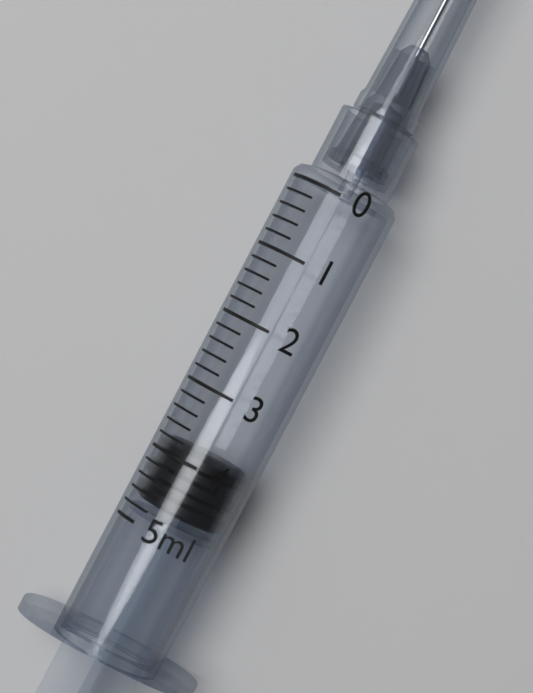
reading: 3.8 ml
